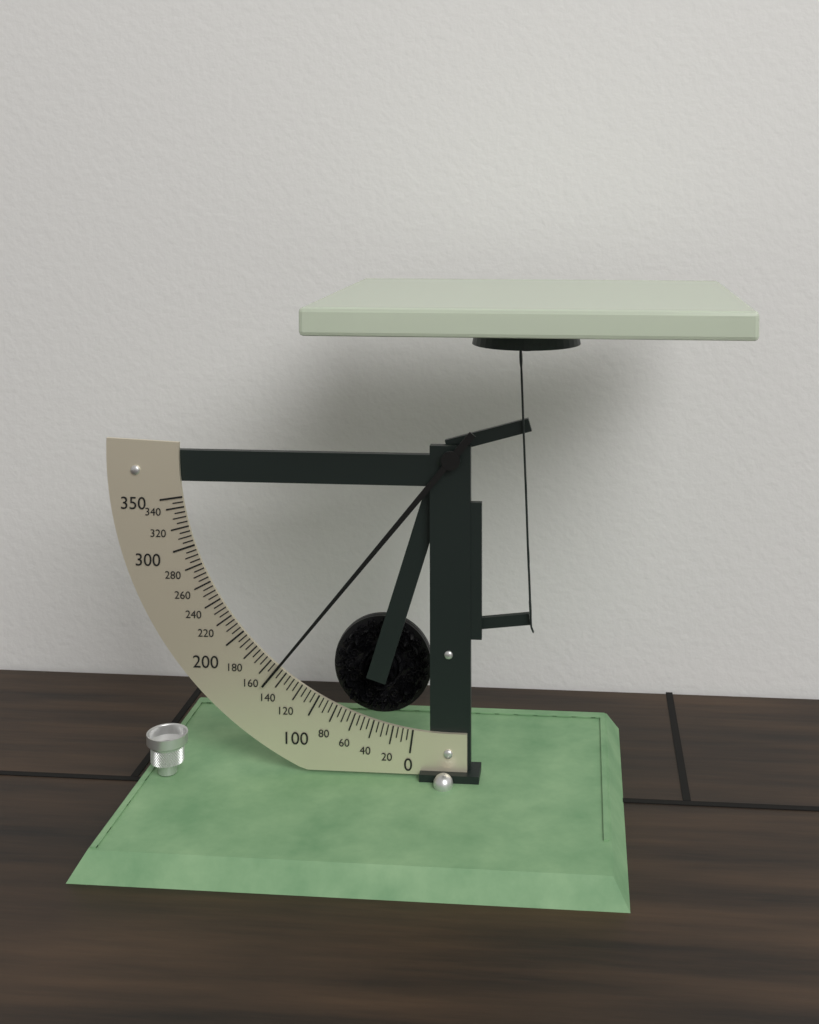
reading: 150 (no unit)
